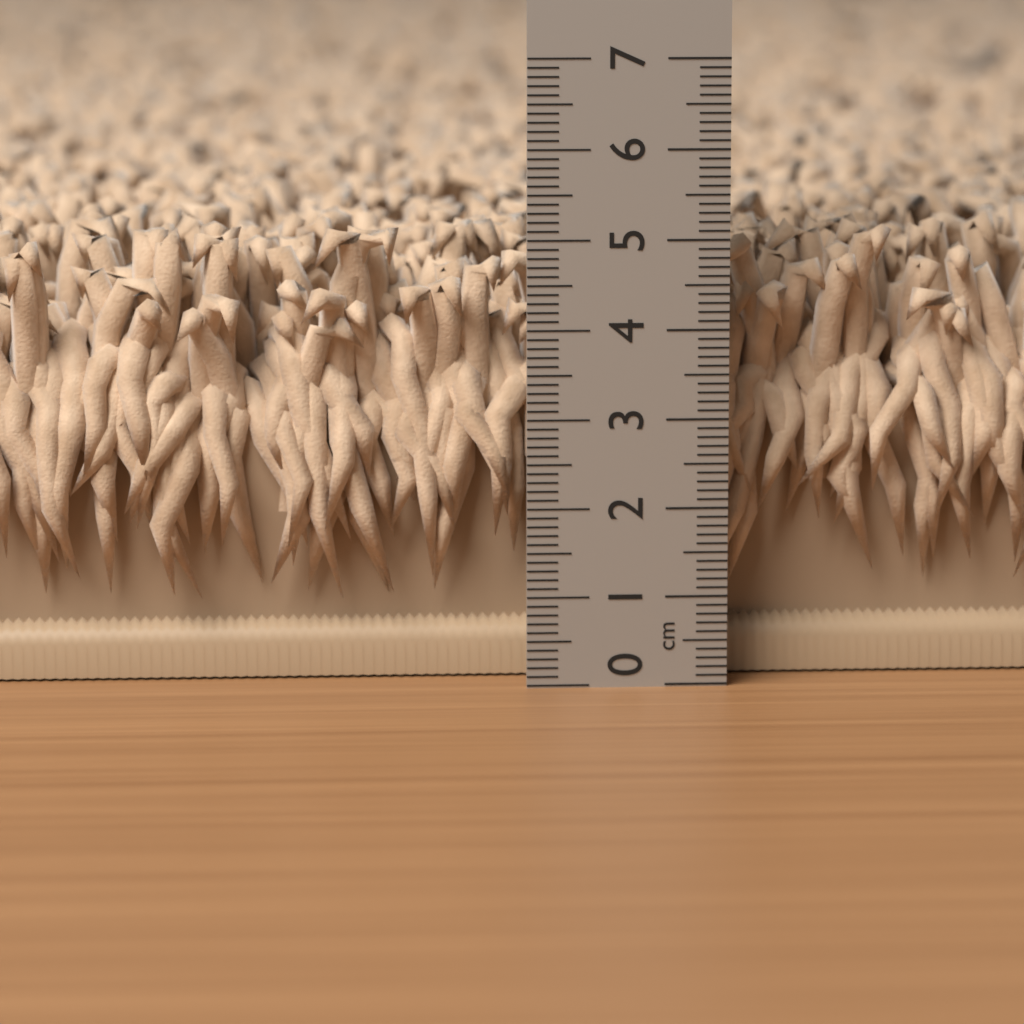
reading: 5.1 cm
